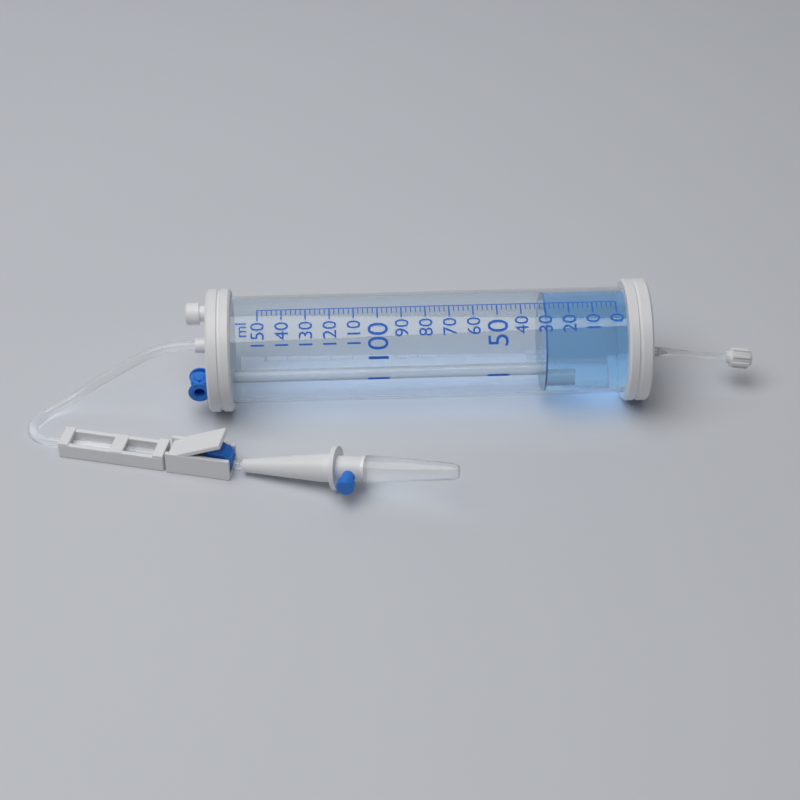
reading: 30 ml
